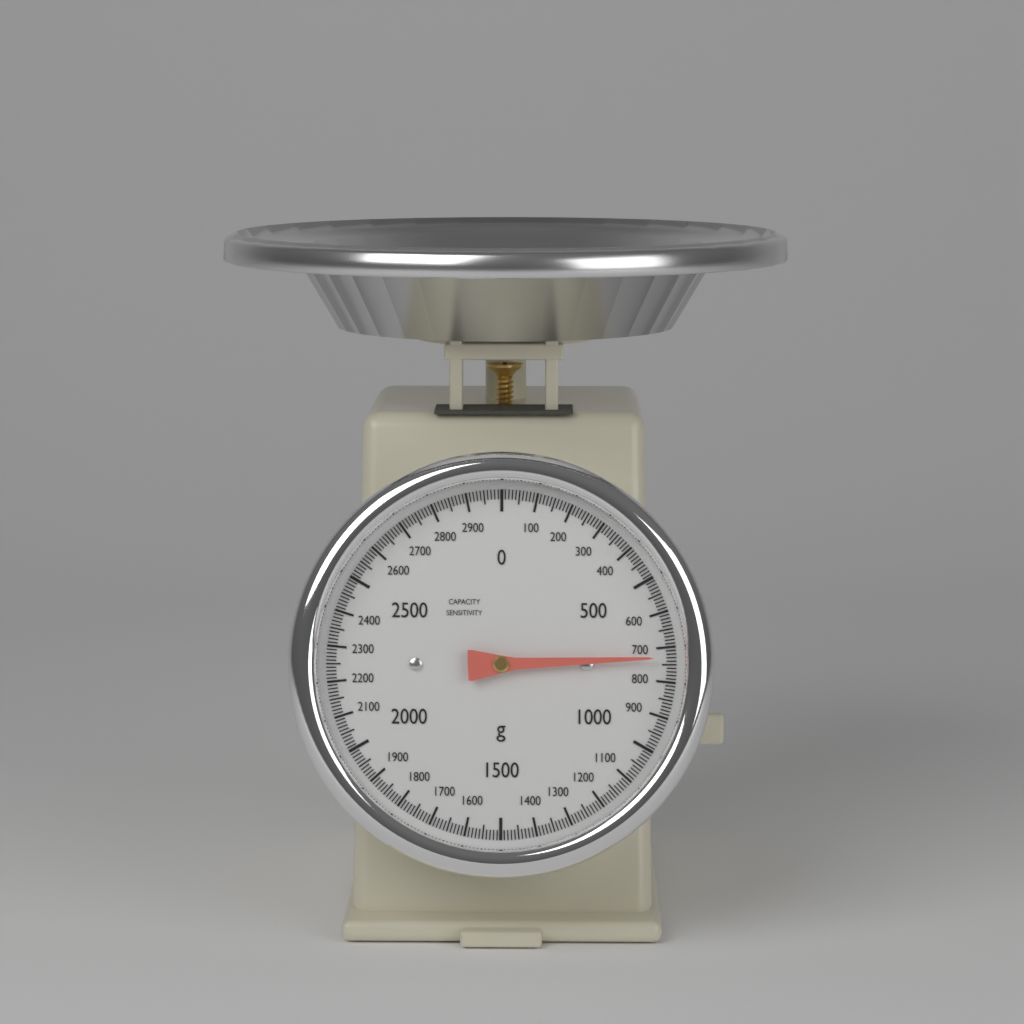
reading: 730 g
